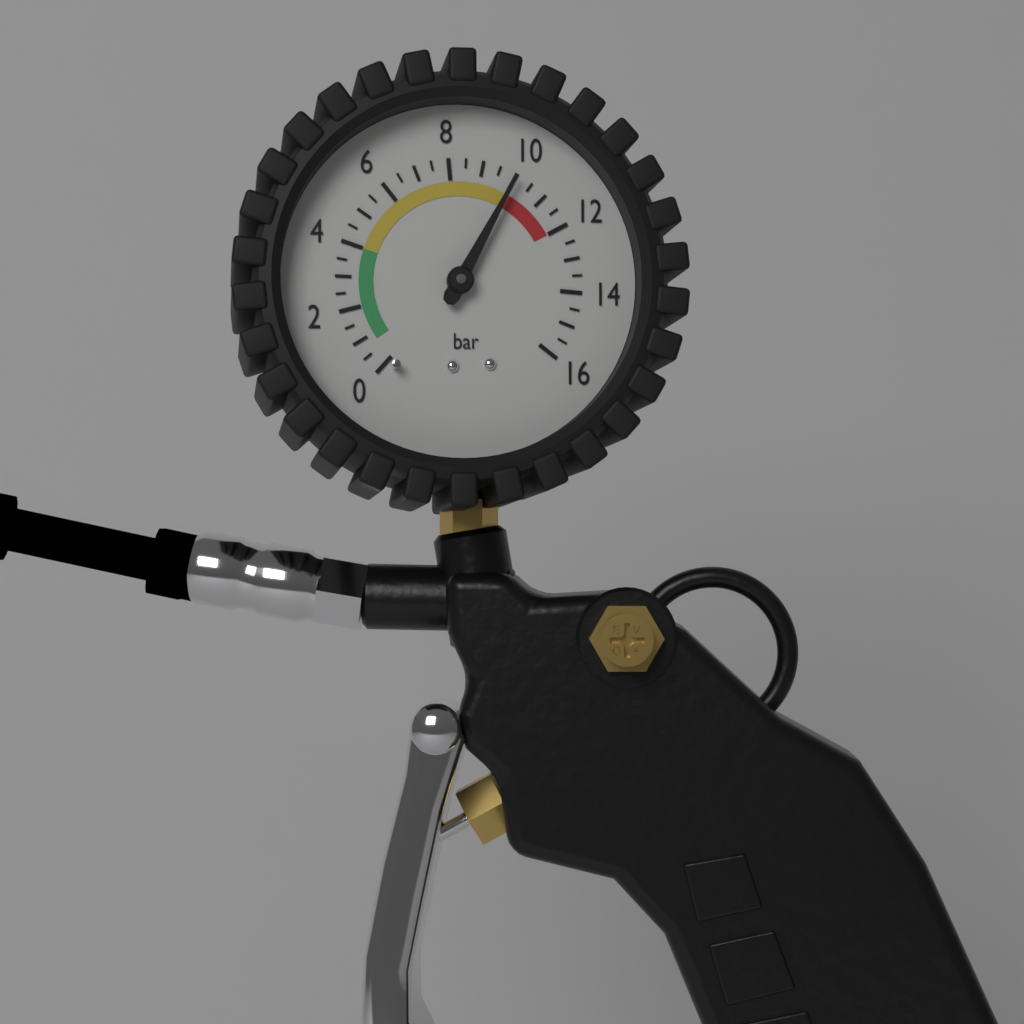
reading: 10.0 bar
